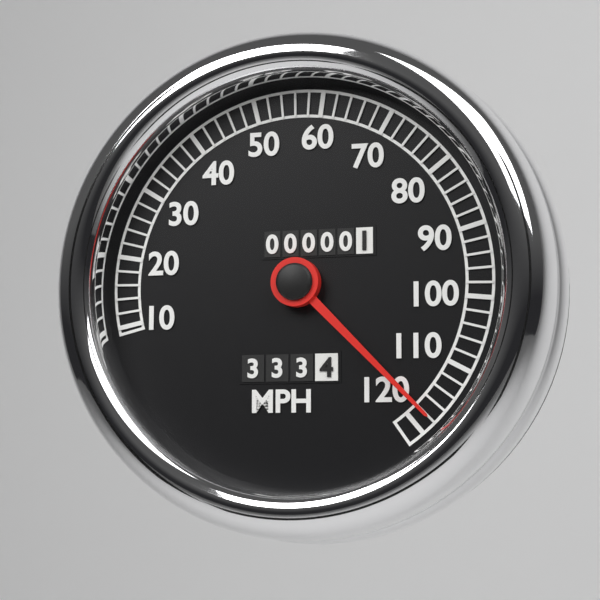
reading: 118 MPH
